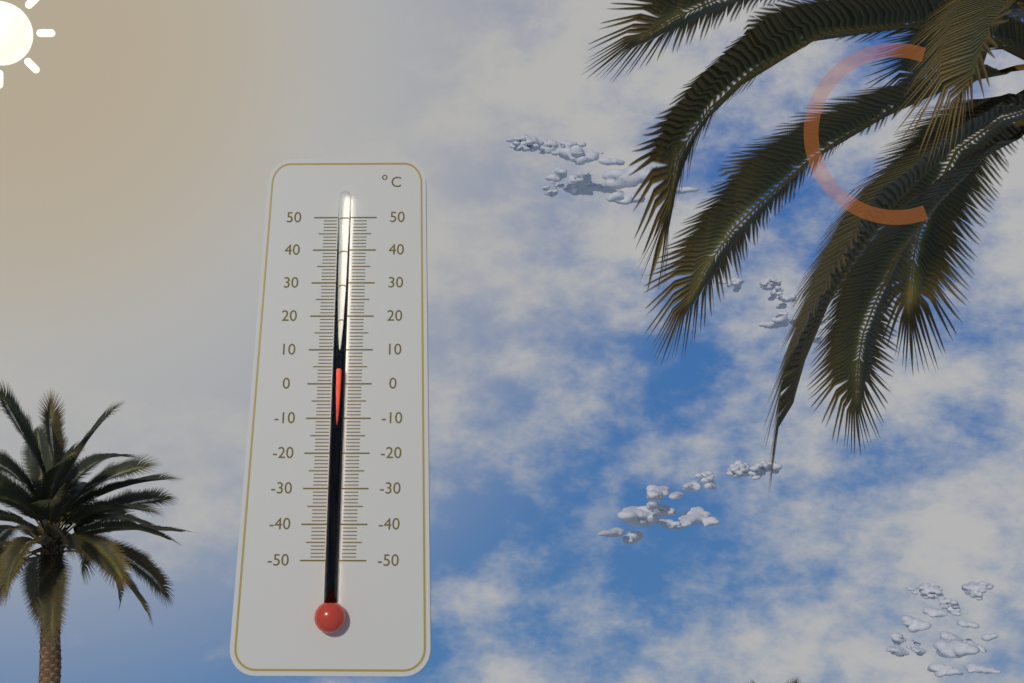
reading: 4 °C
